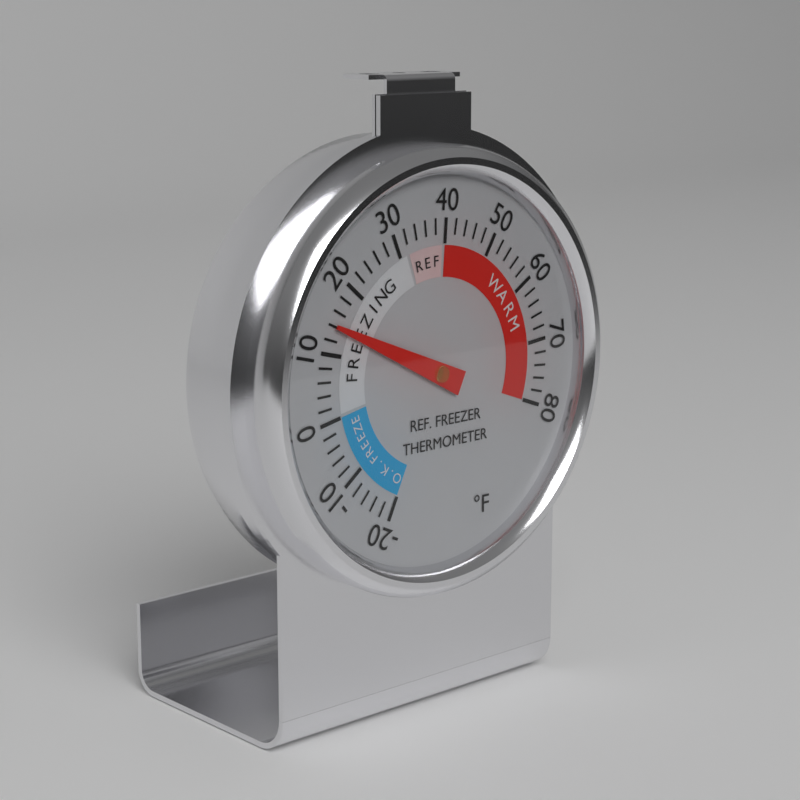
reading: 14 °F
